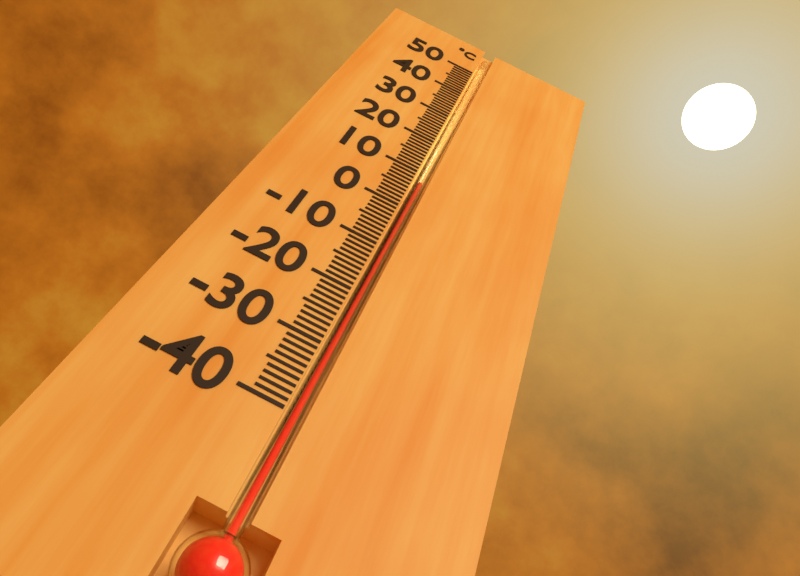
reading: 7 °C
